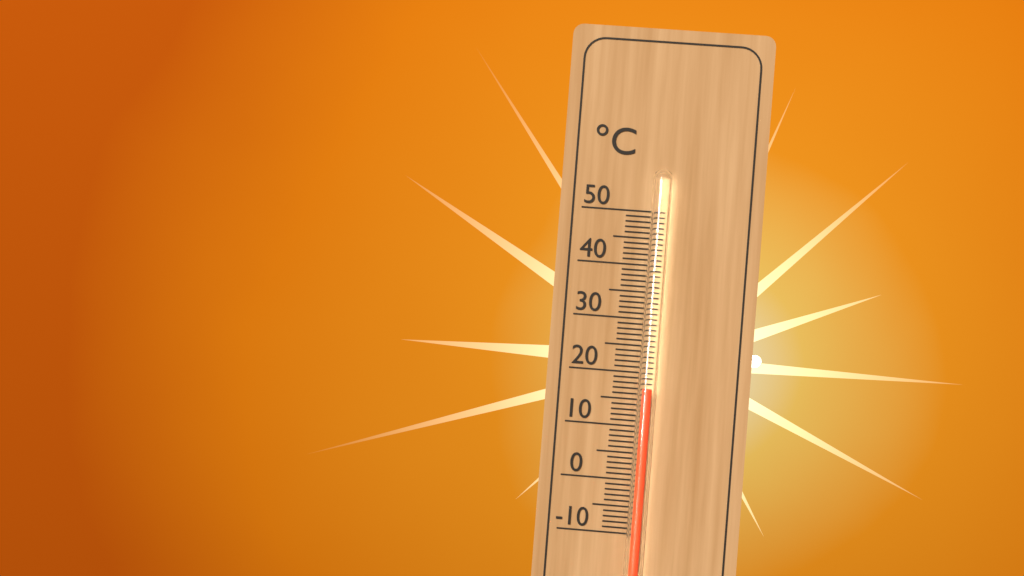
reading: 17 °C
